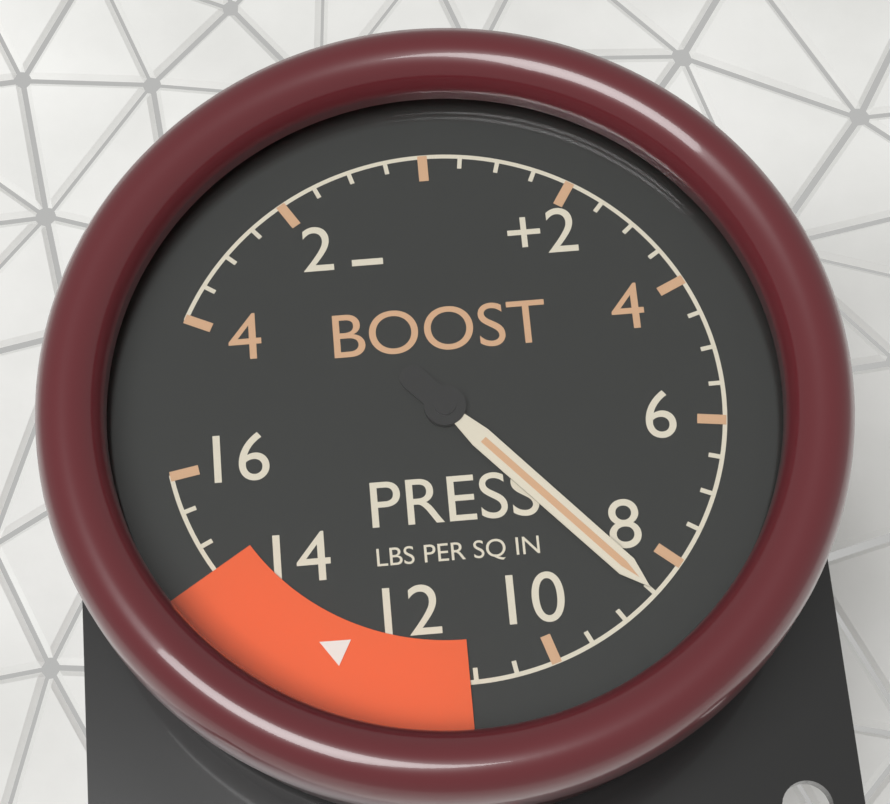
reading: 8.5 psi
